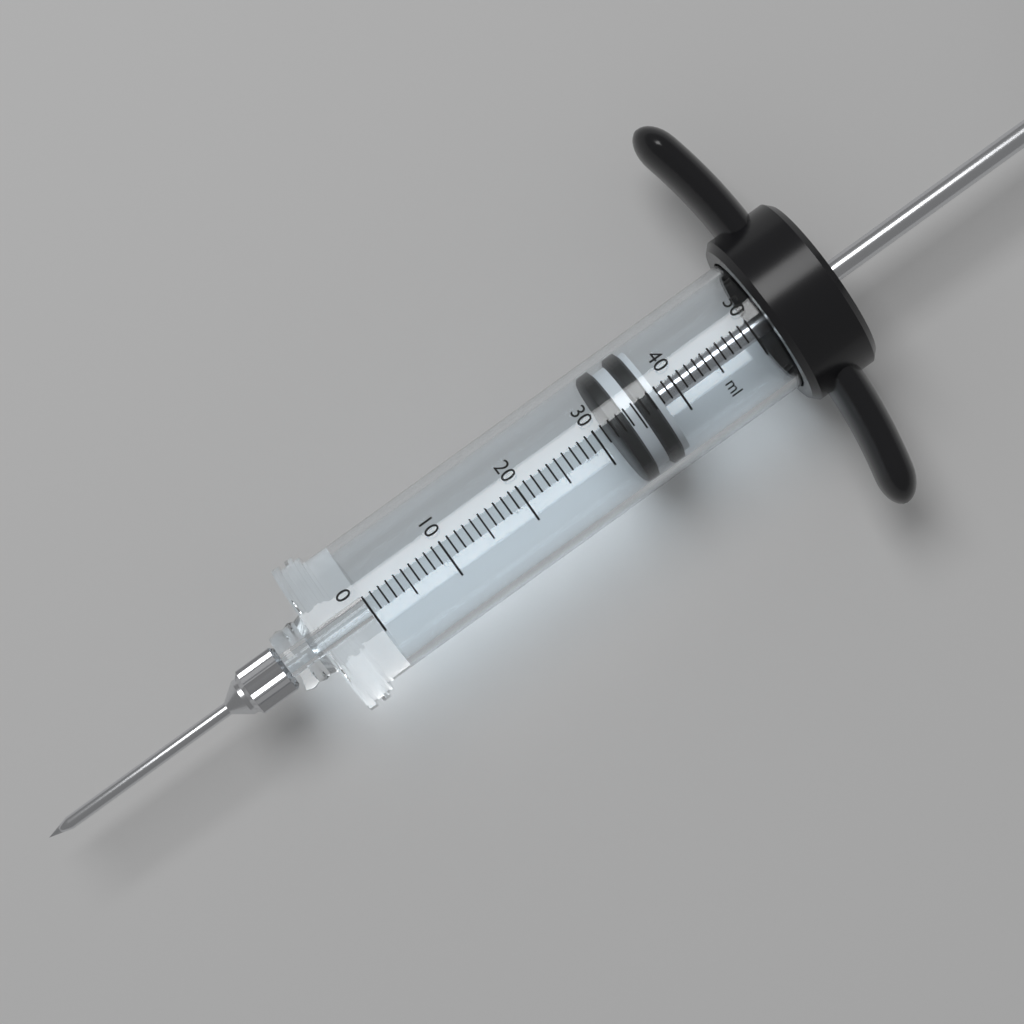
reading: 32 ml
